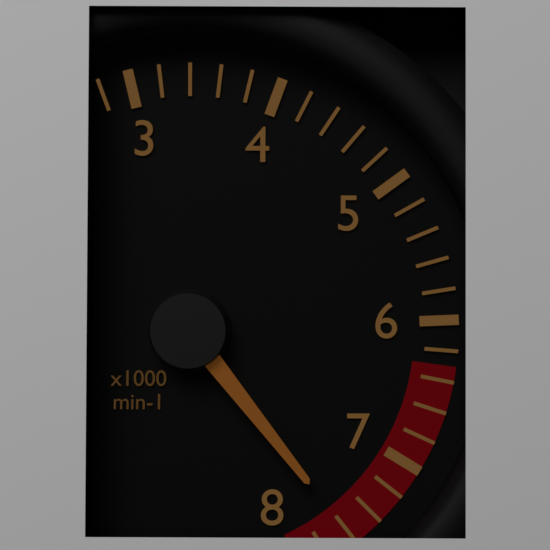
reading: 7600 min-1
